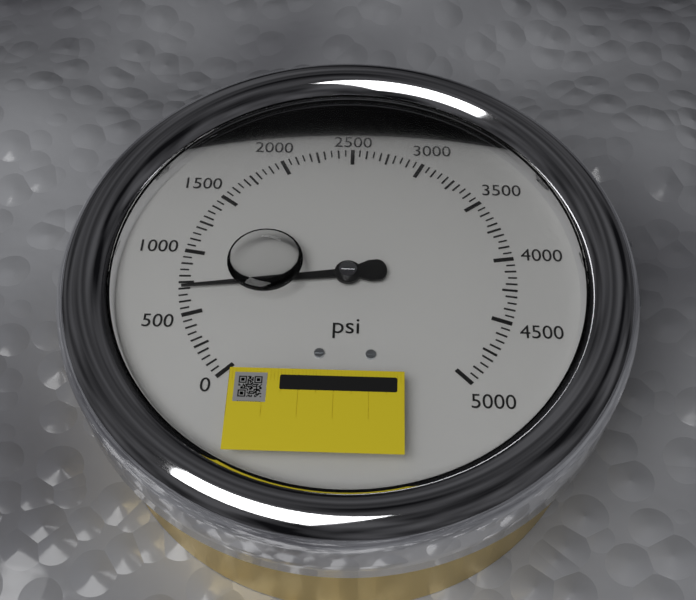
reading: 700 psi
